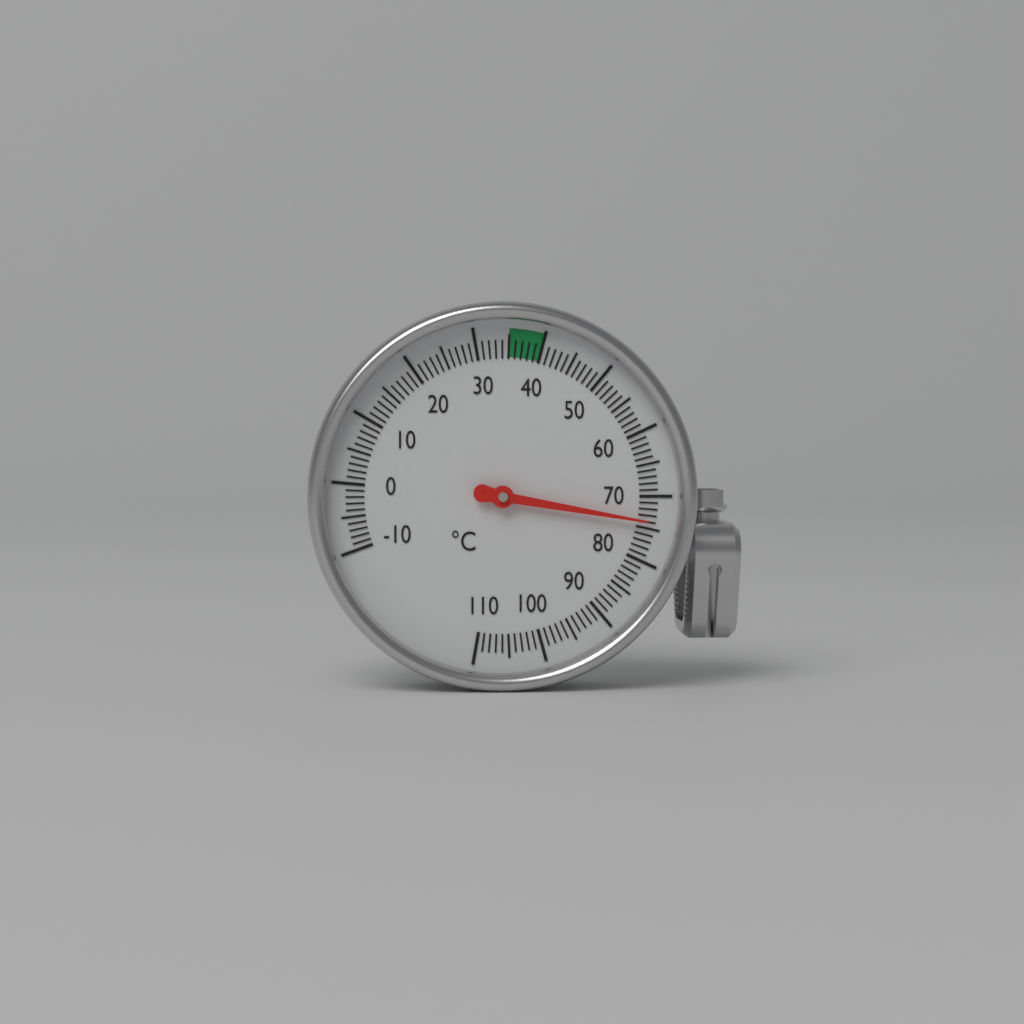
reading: 74 °C
